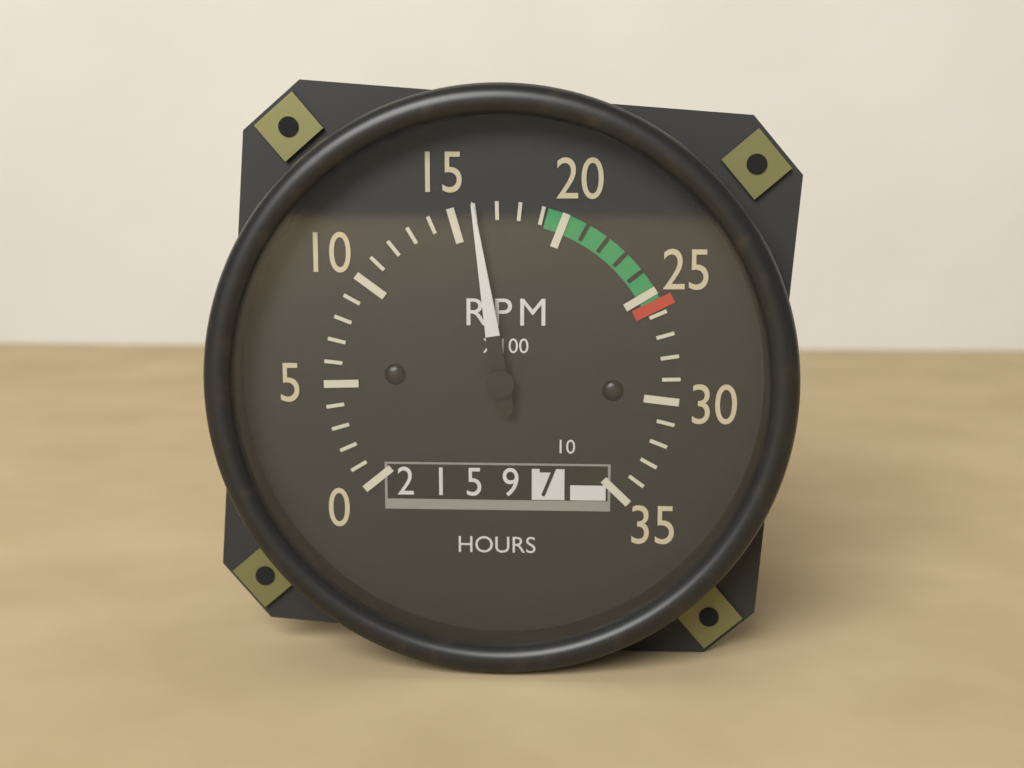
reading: 16 RPM x100
